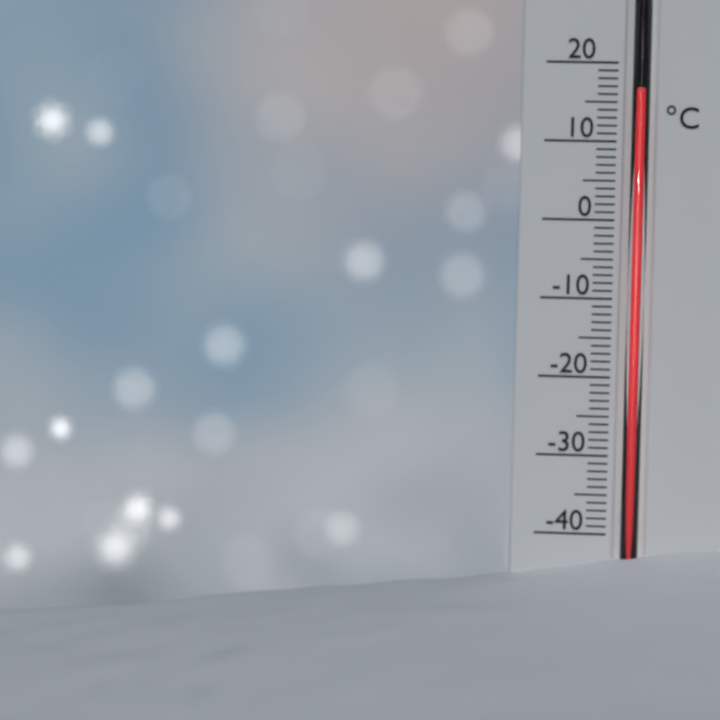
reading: 16 °C
